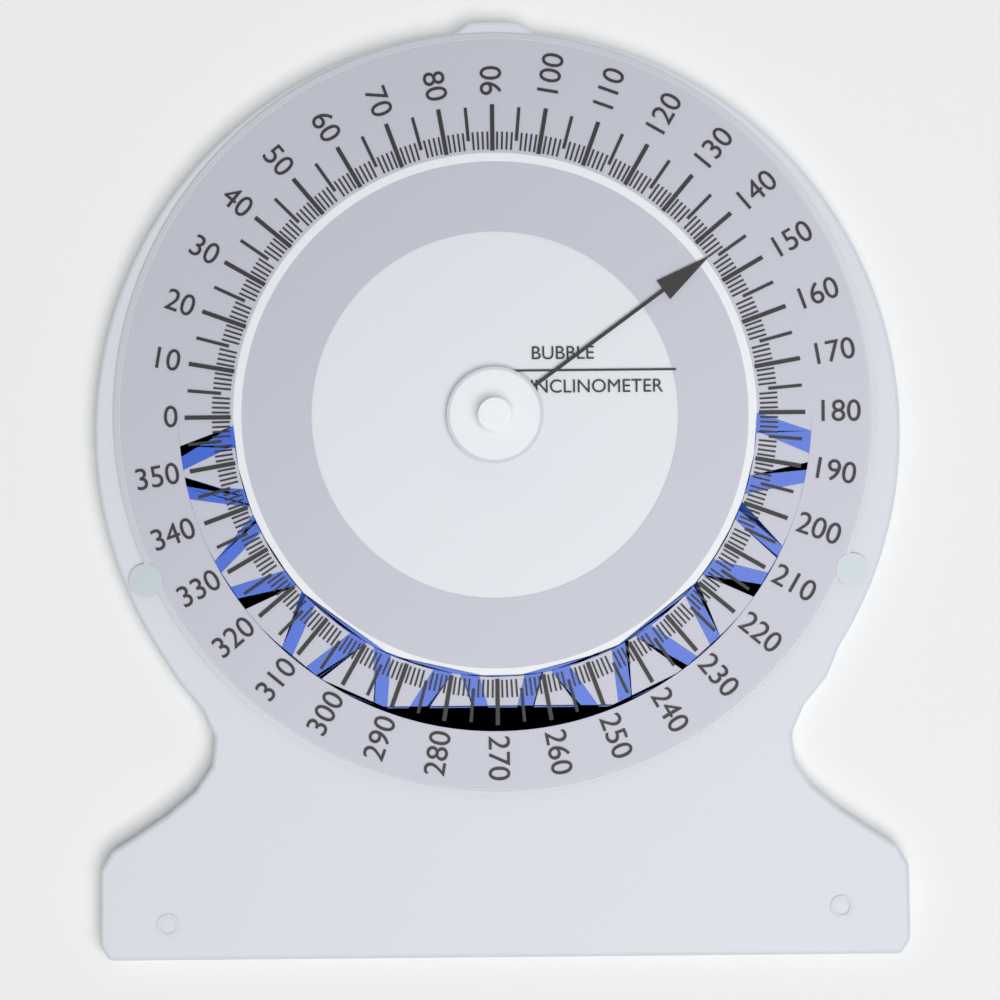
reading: 144 (no unit)
